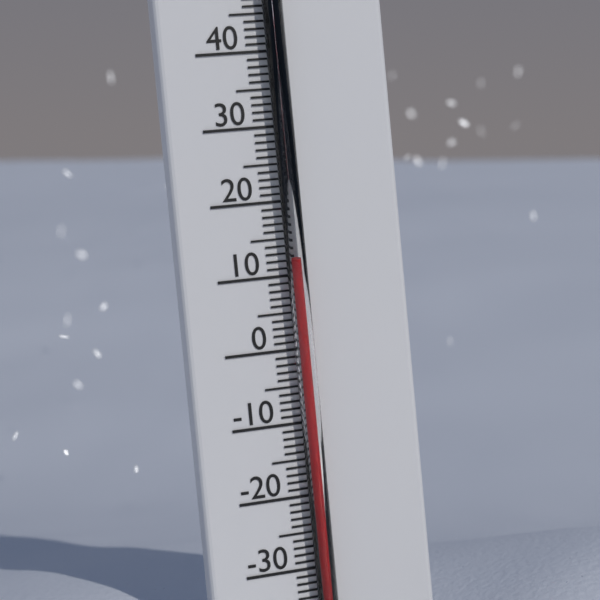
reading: 12 °C
